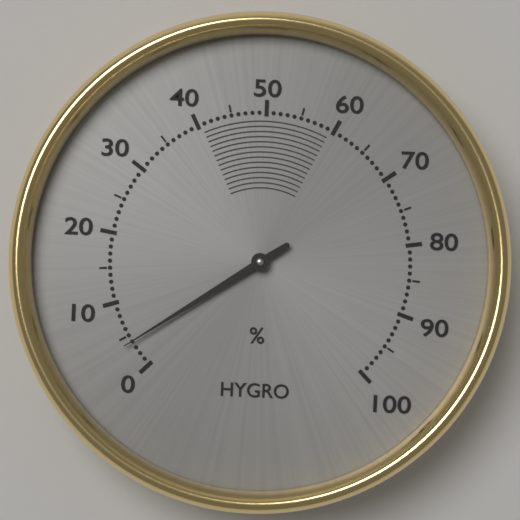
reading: 4 %
